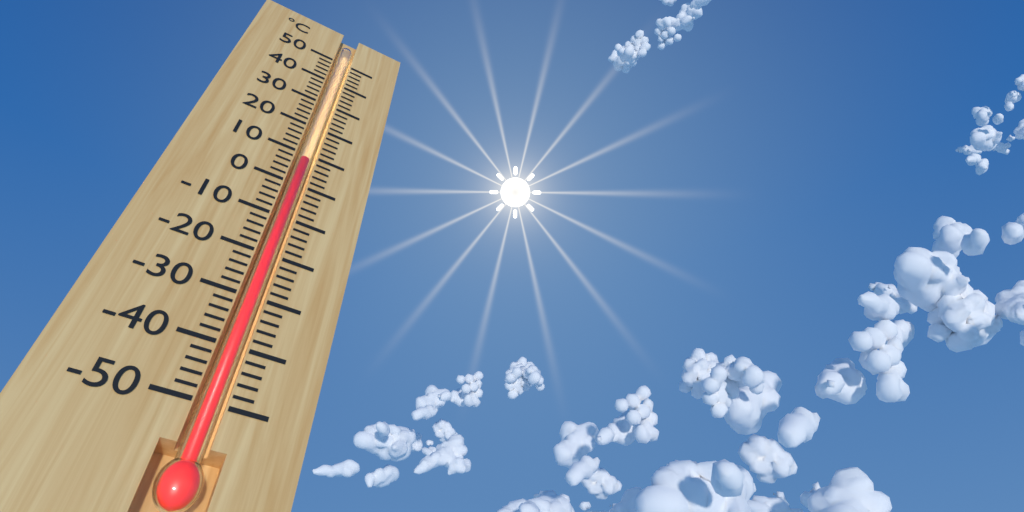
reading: 8 °C
